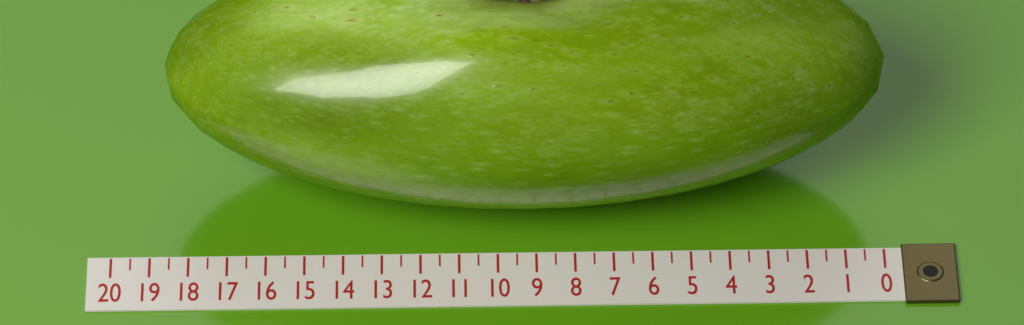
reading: 18.5 (no unit)
